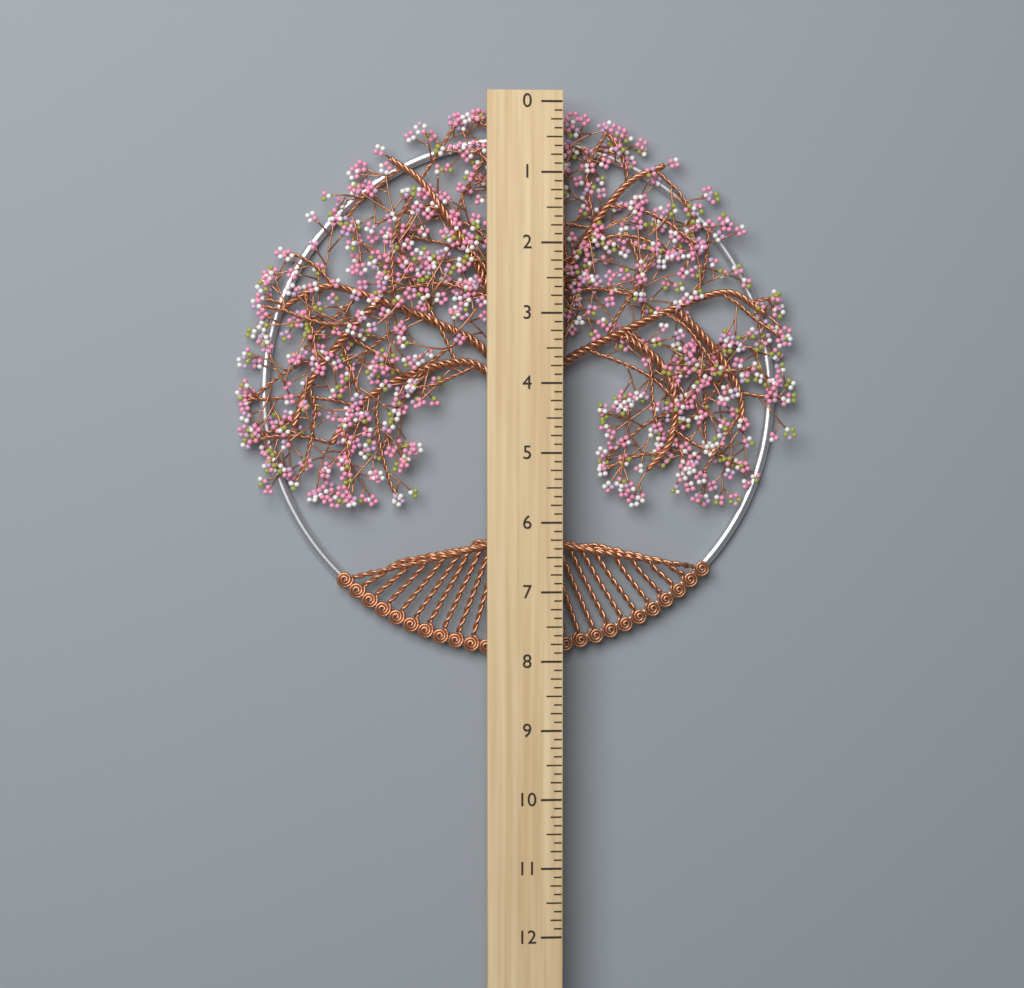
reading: 8.000 (no unit)
